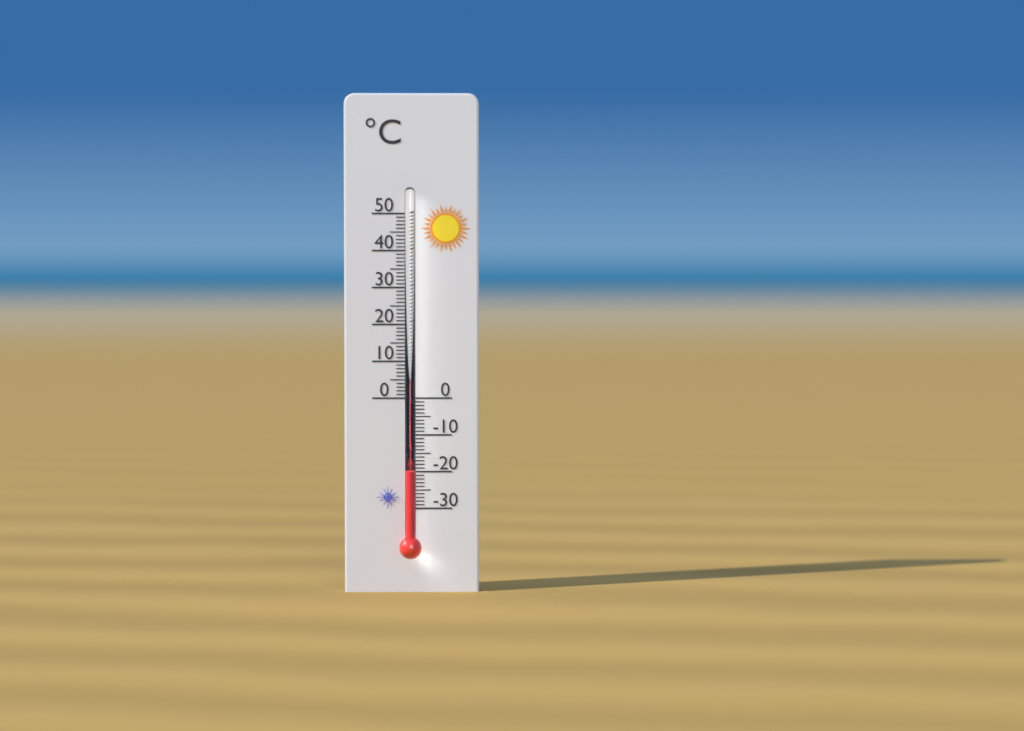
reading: -20 °C
